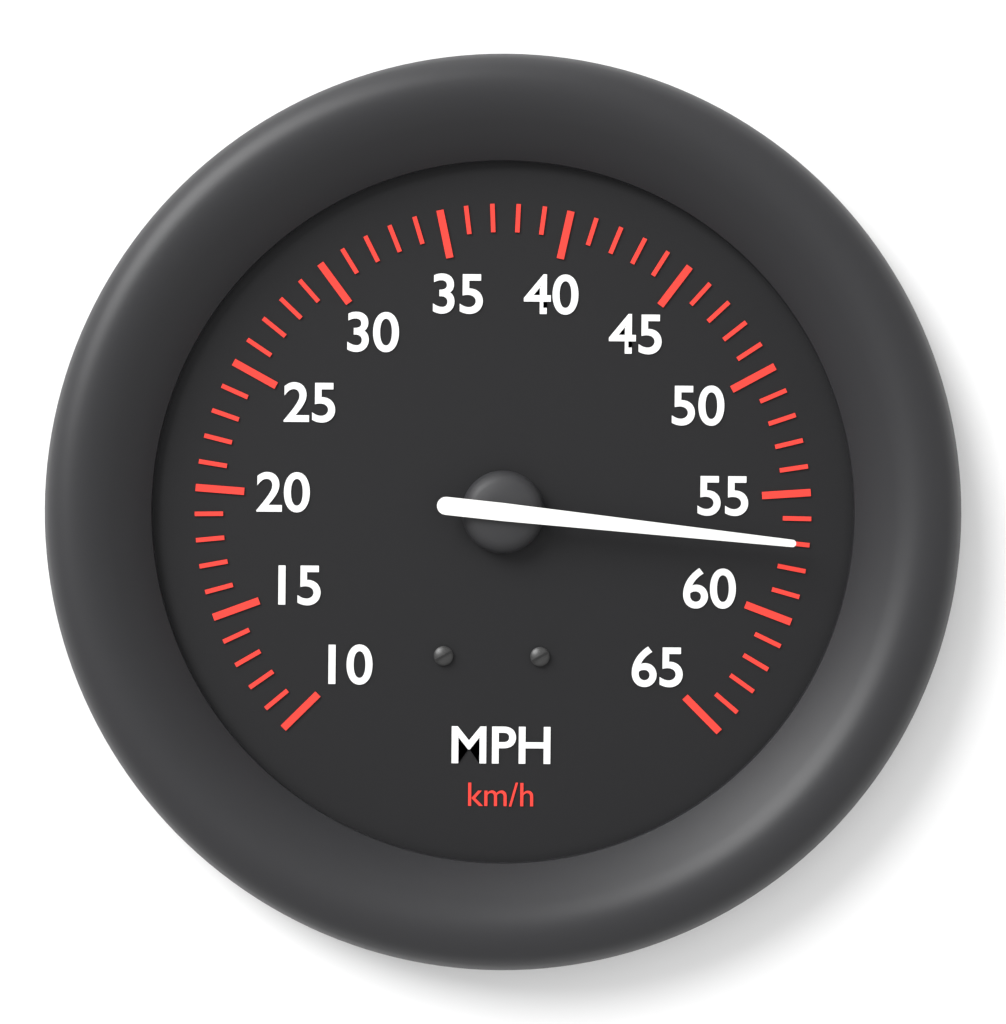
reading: 57 mph
